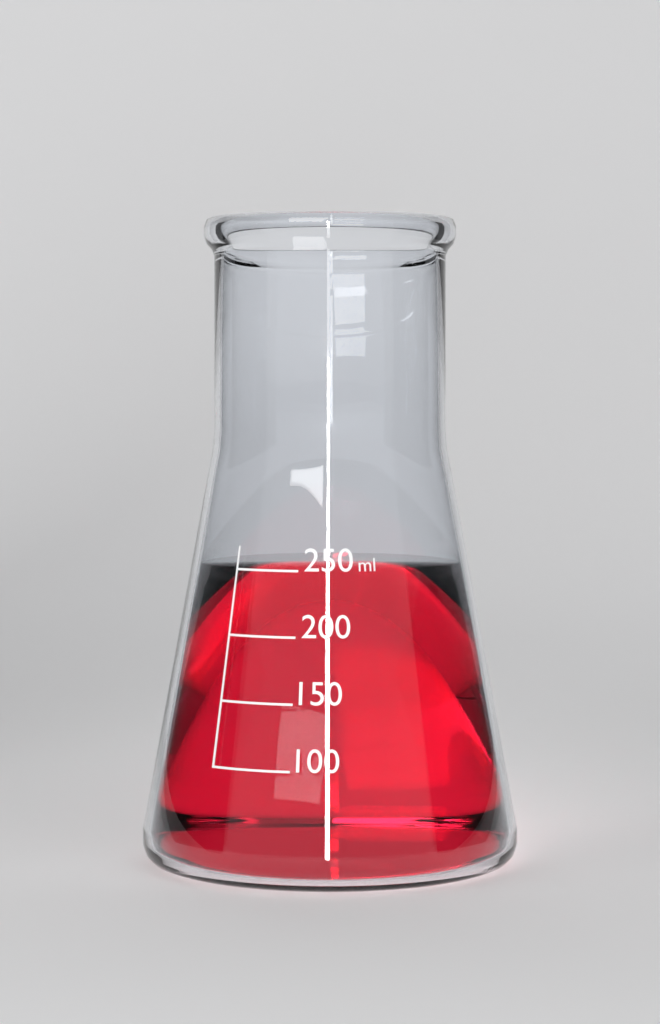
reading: 250 ml
